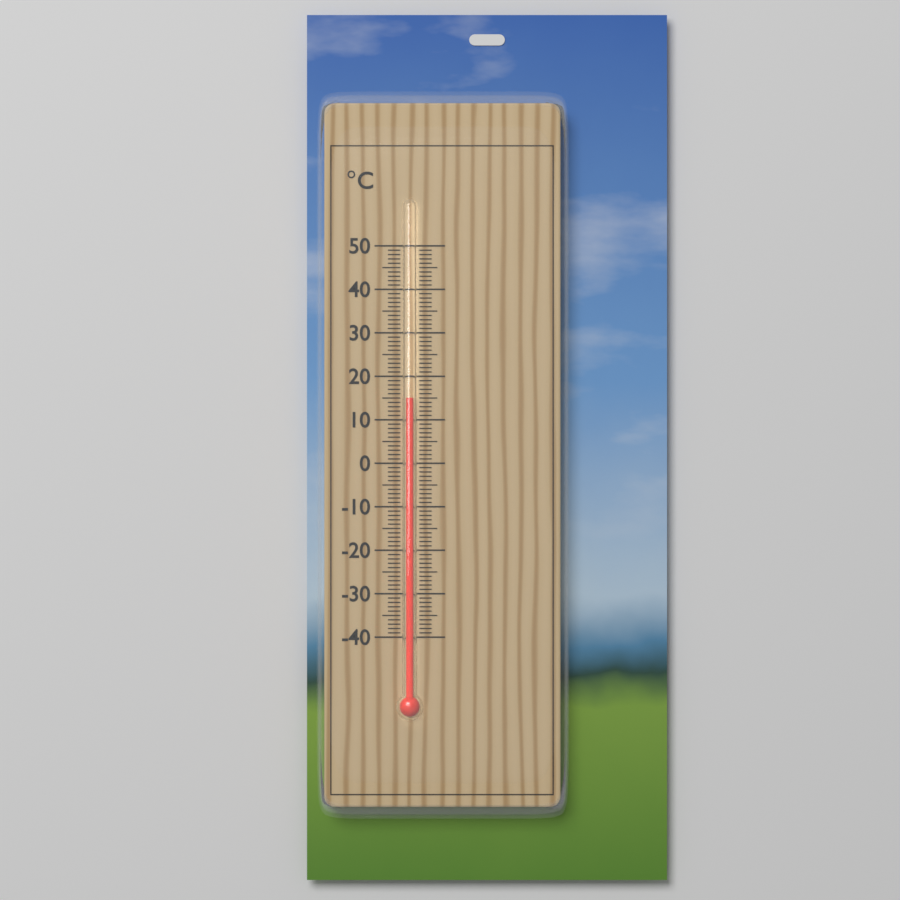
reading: 15 °C
